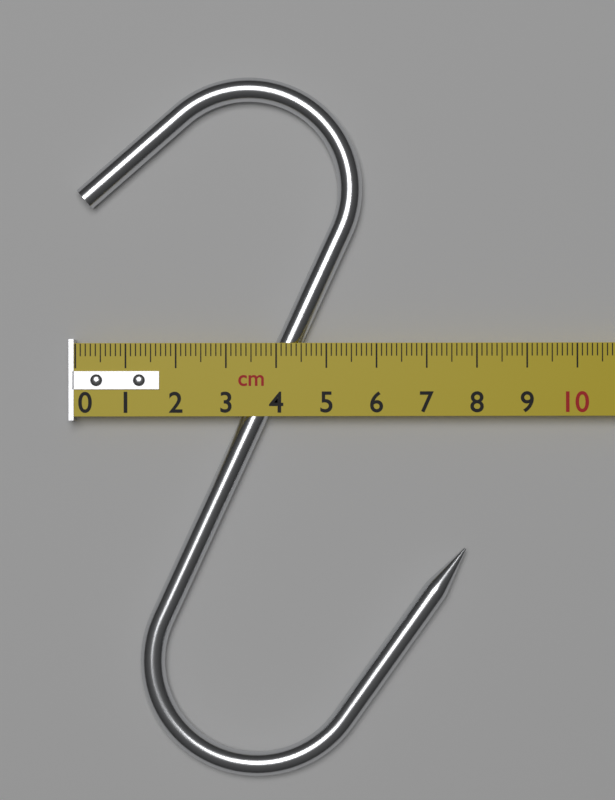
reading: 7.8 cm
